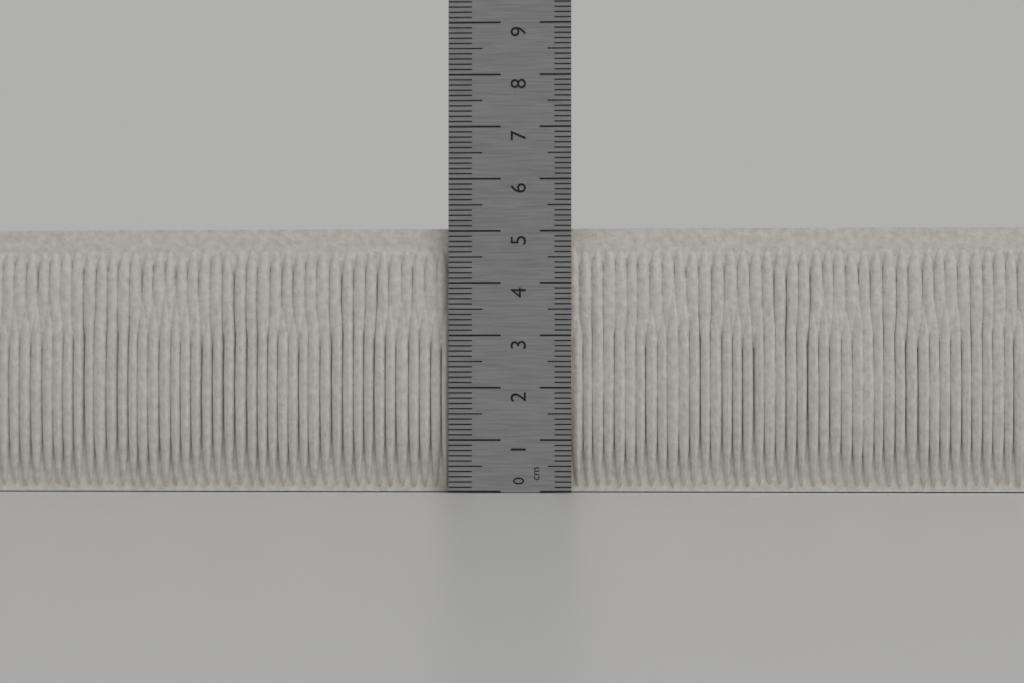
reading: 5.1 cm
